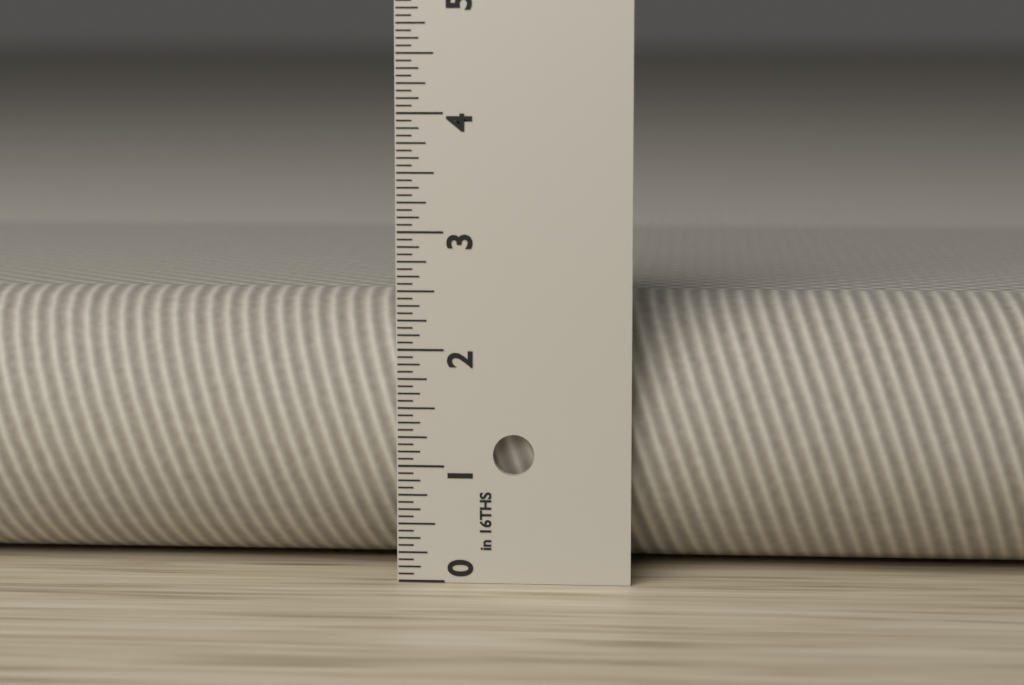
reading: 2.3750 in
